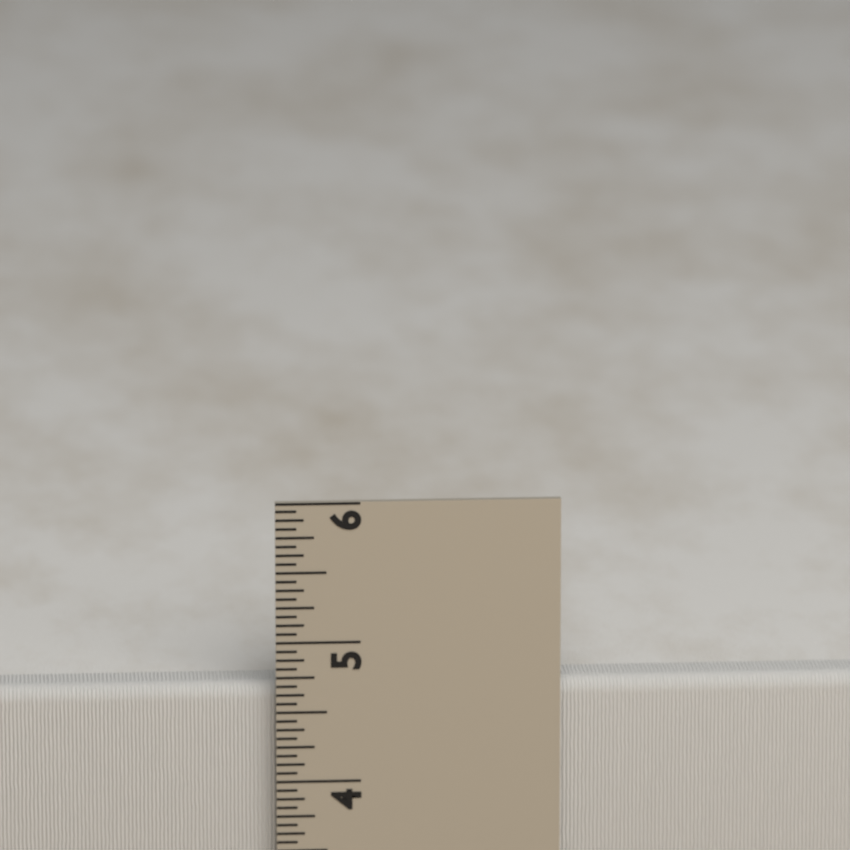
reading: 4.6875 in
